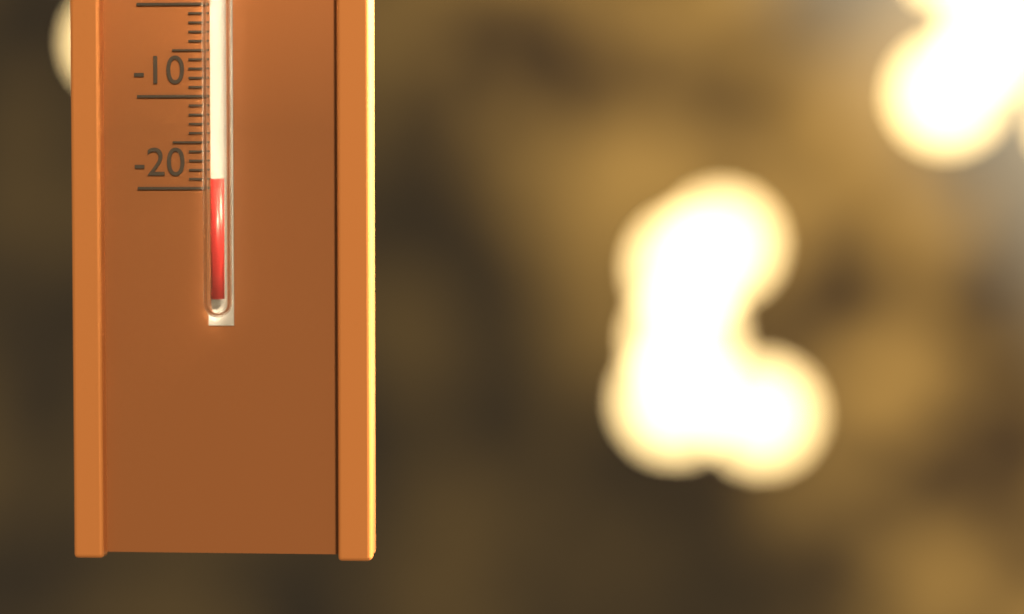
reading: -19 °C
